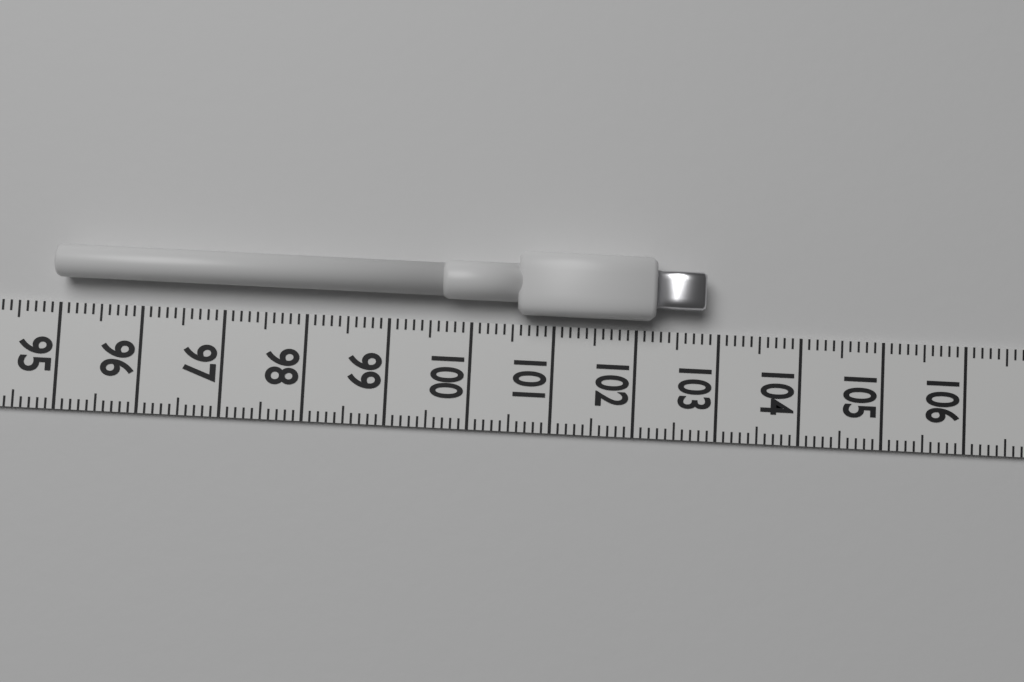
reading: 102.8 (no unit)
